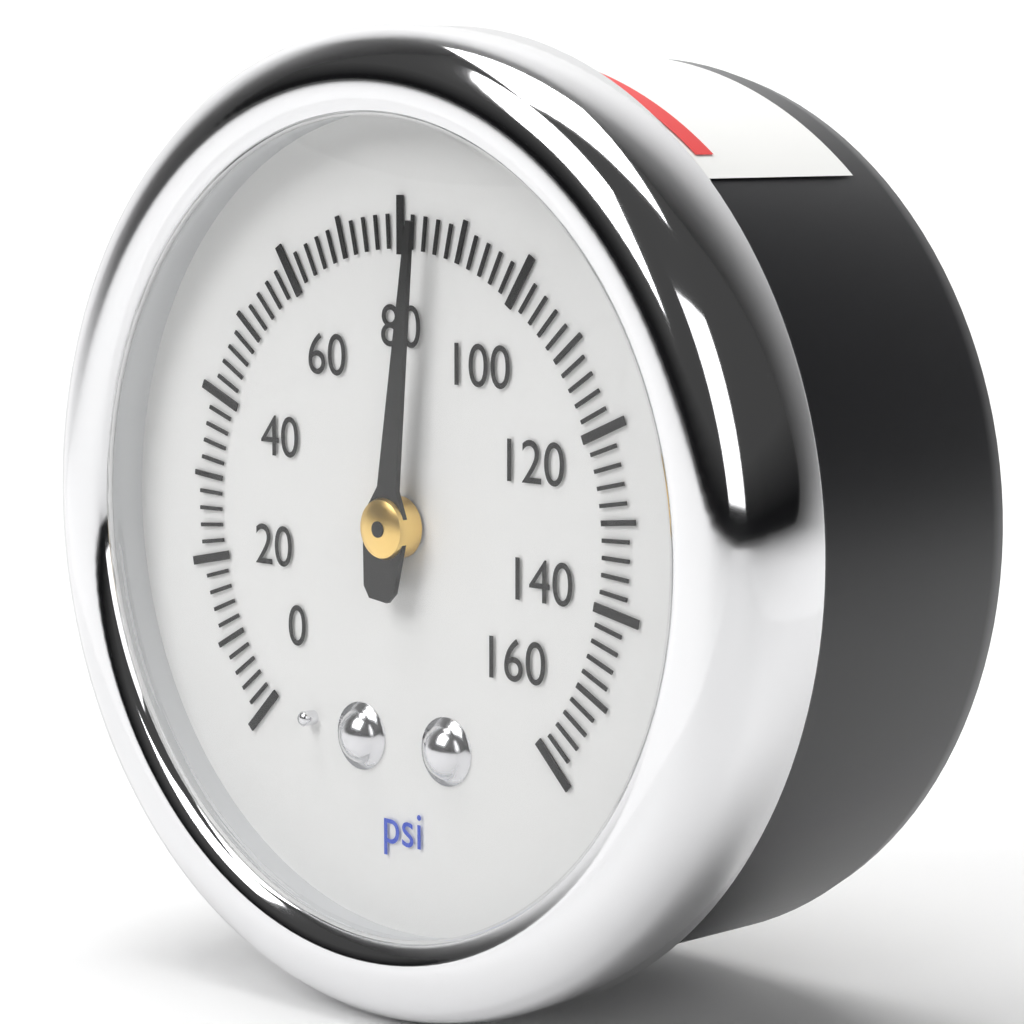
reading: 84 psi
